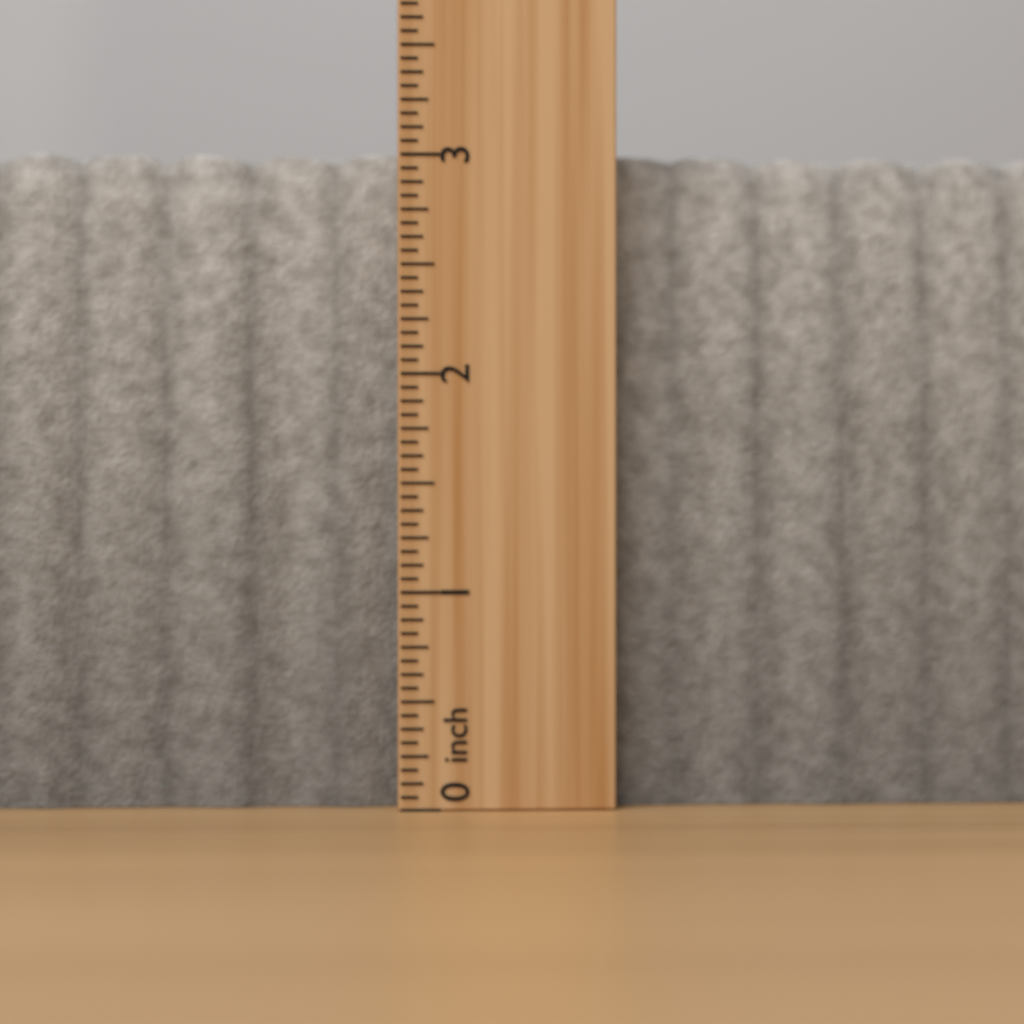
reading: 3.0625 inch
